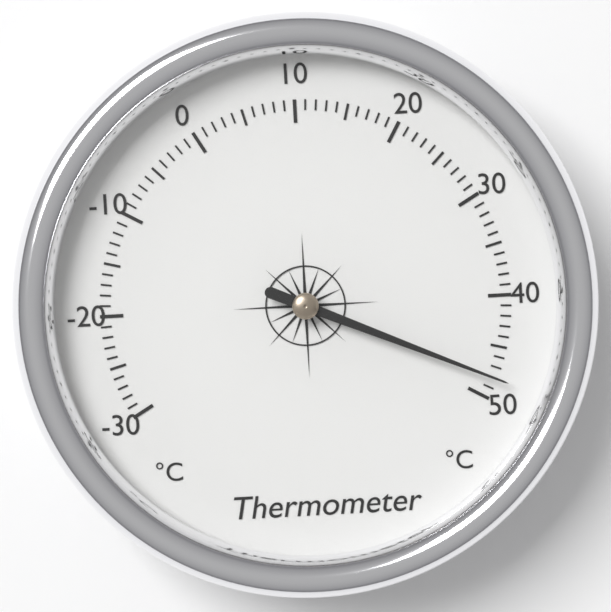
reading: 48 °C
